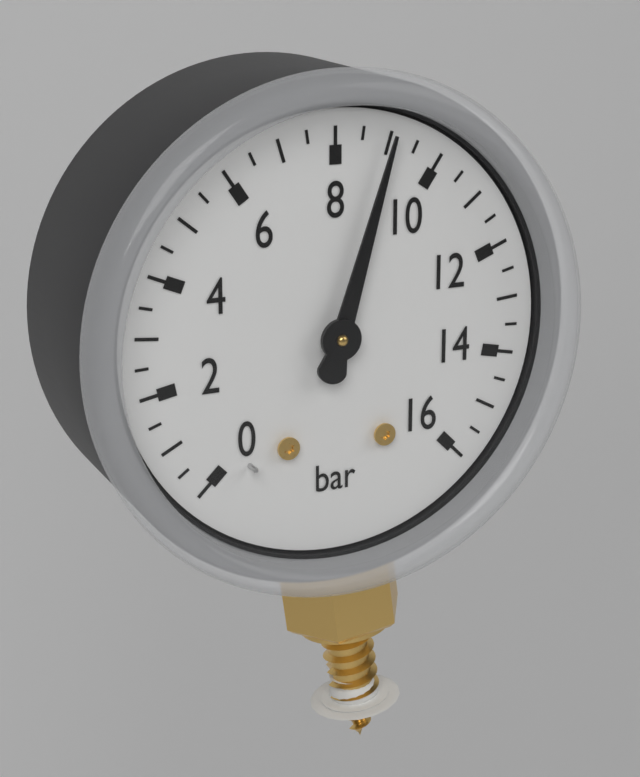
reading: 9.0 bar
